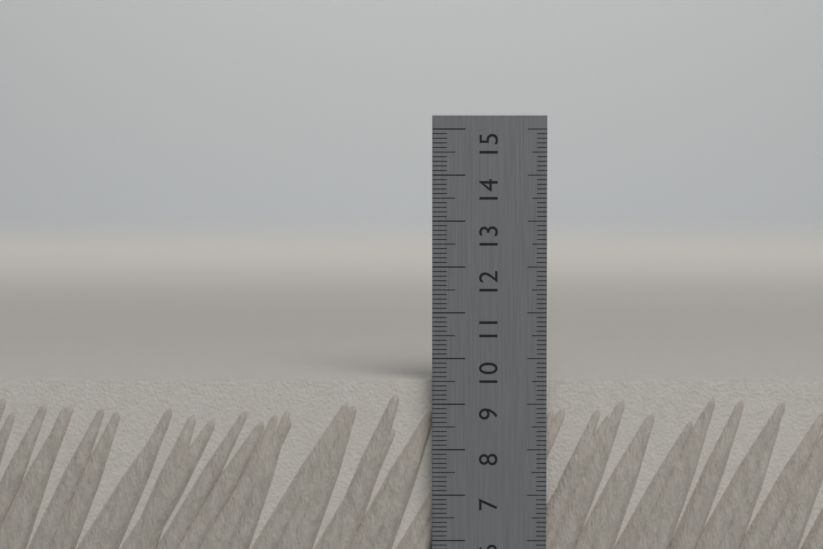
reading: 9.5 cm
